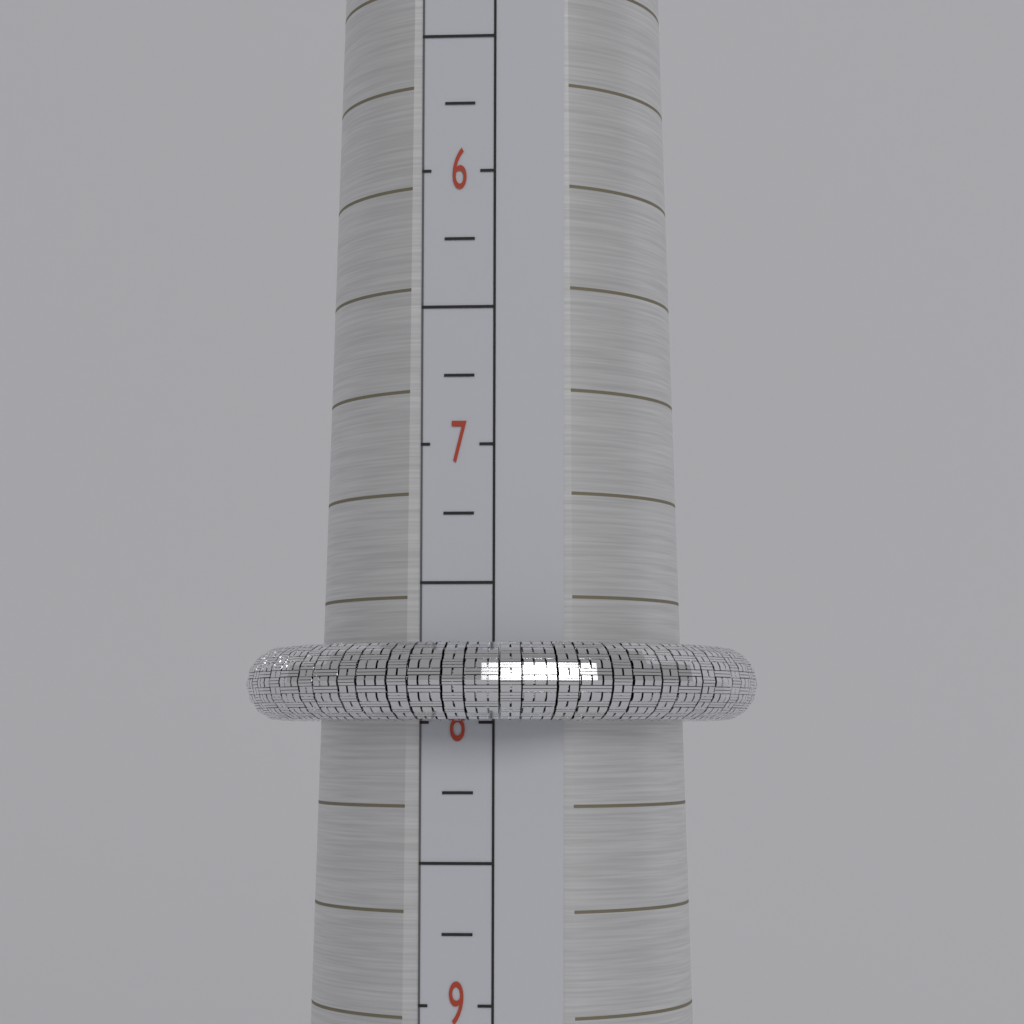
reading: 8.00 (no unit)
